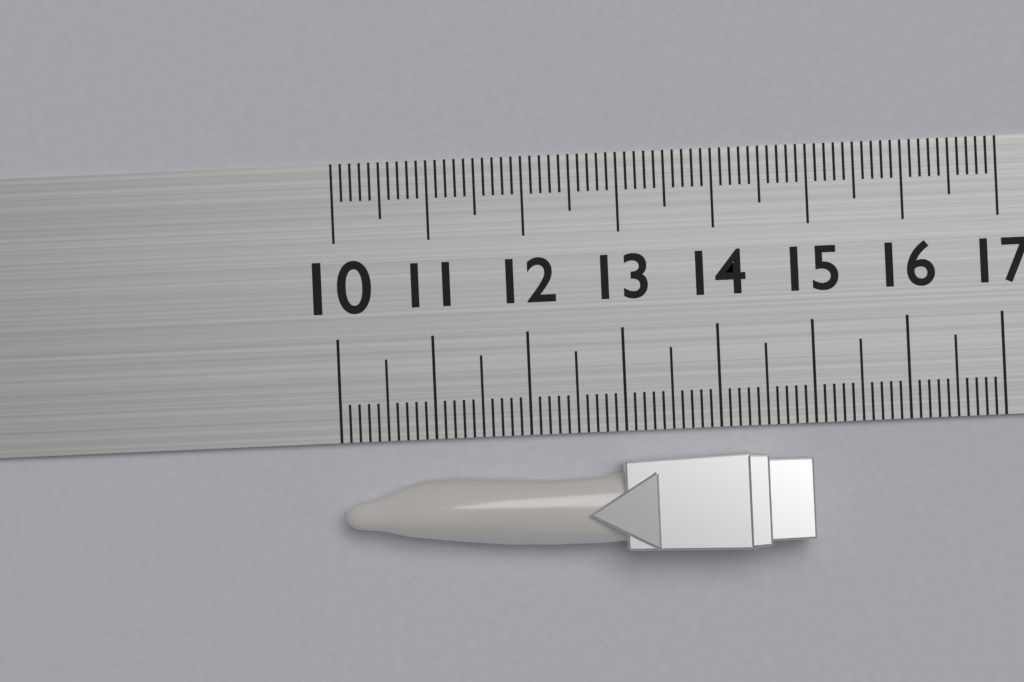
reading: 14.9 (no unit)
